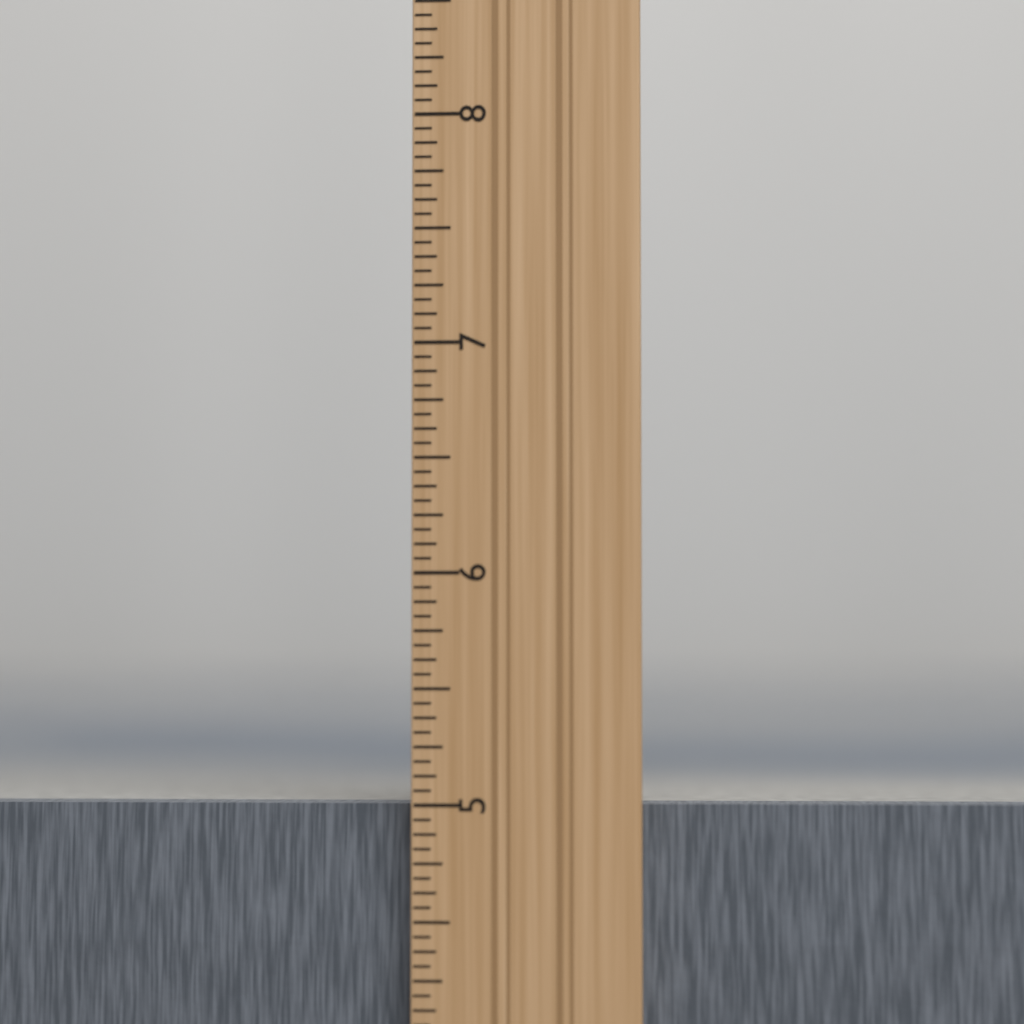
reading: 5.0000 in
